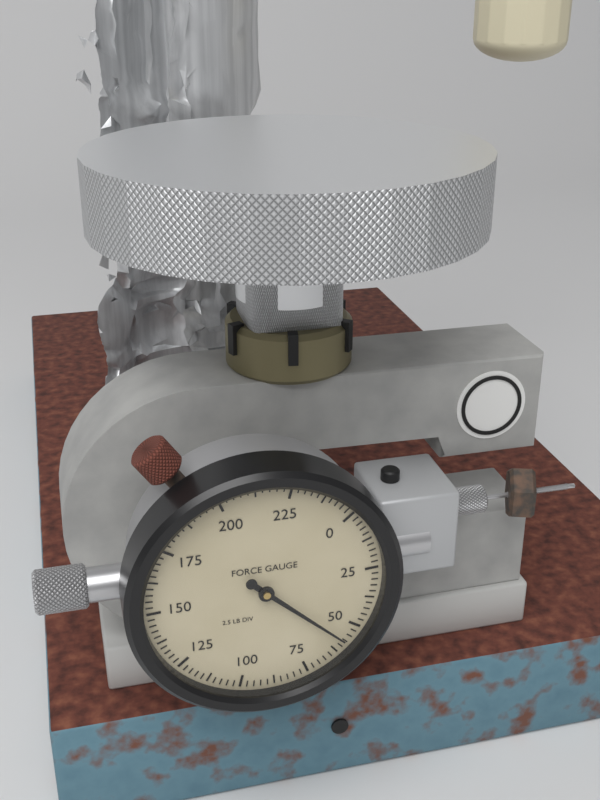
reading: 57.5 lb
